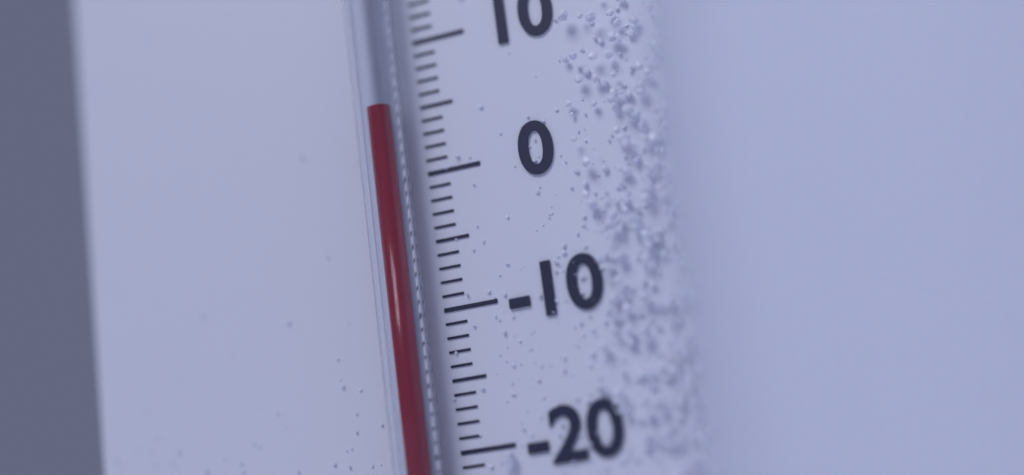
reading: 5 °C
